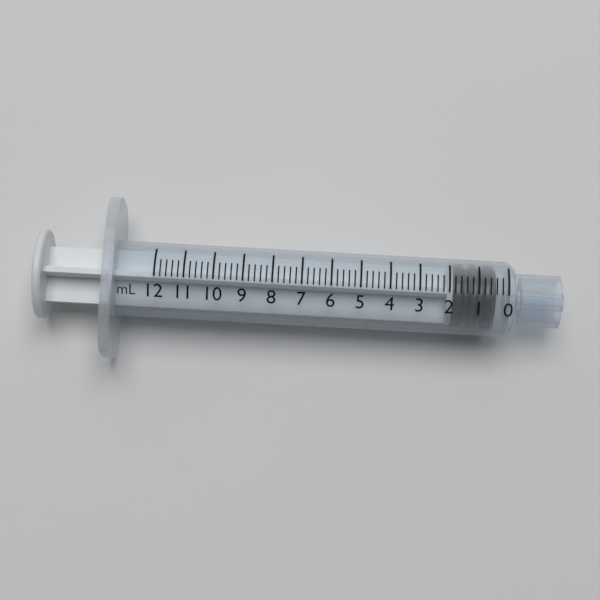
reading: 0.4 mL
